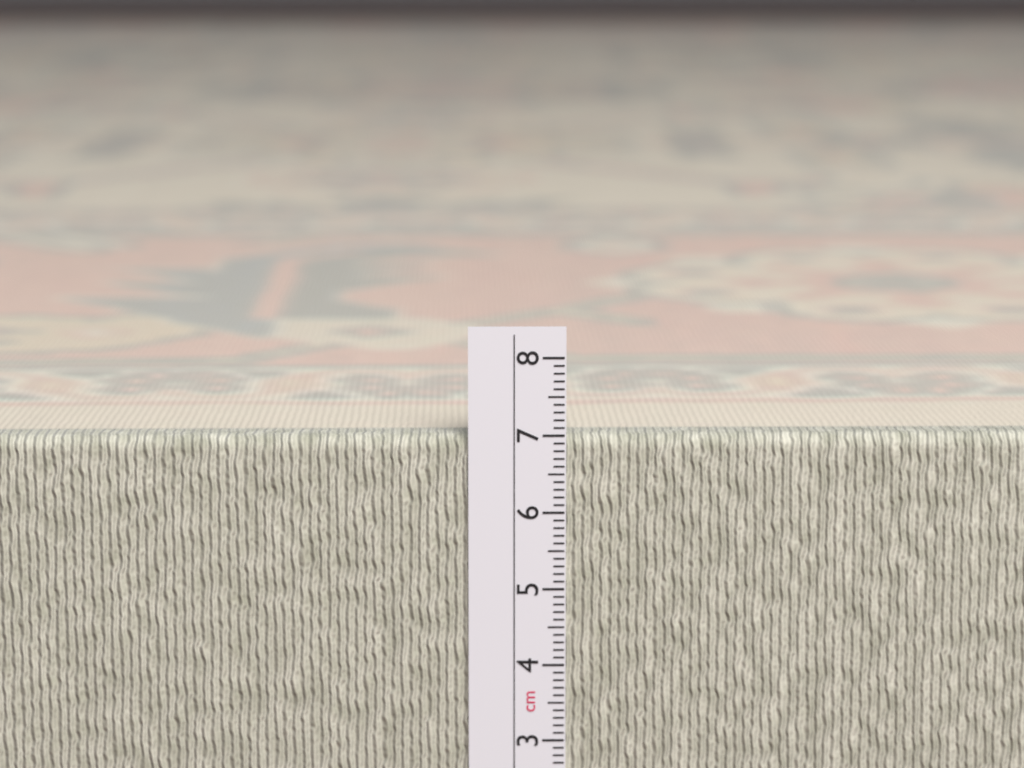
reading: 7.0 cm
